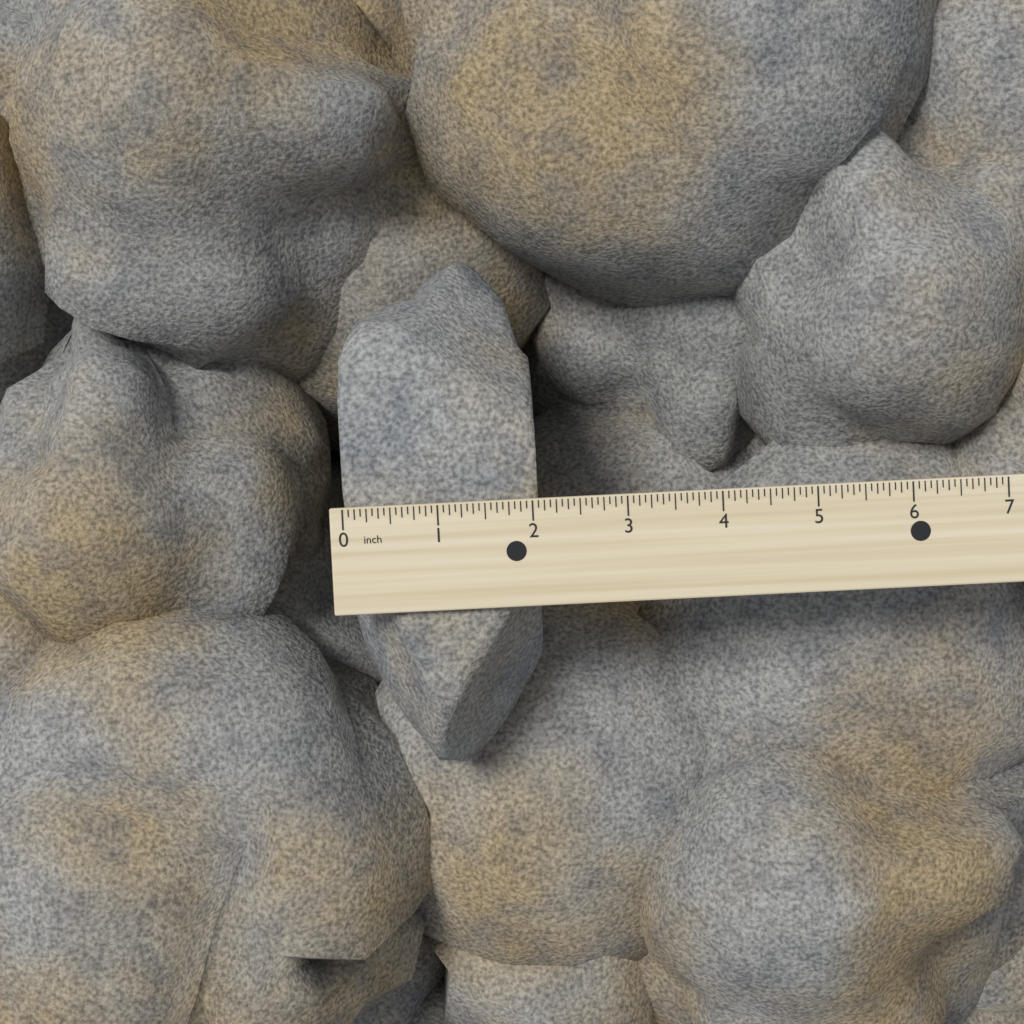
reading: 2.0625 inch
